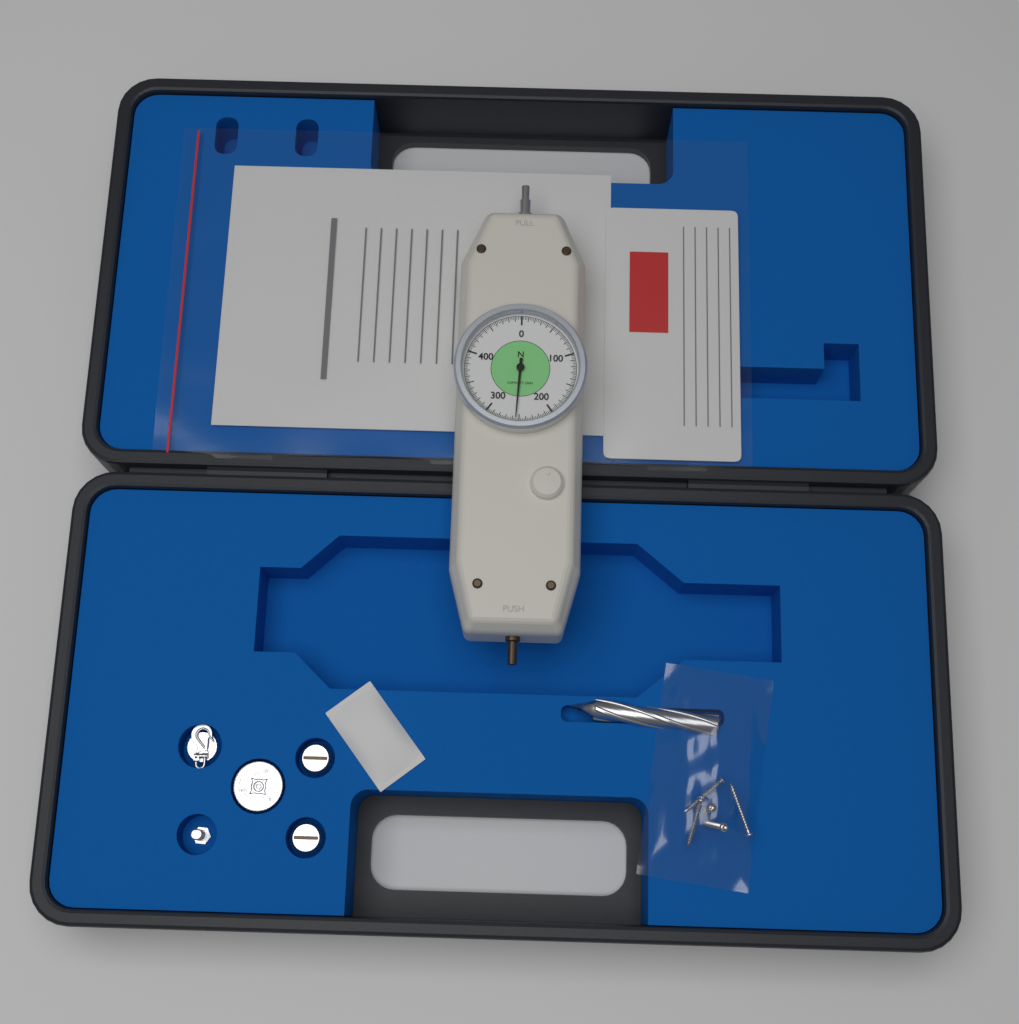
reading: 255.0 N
